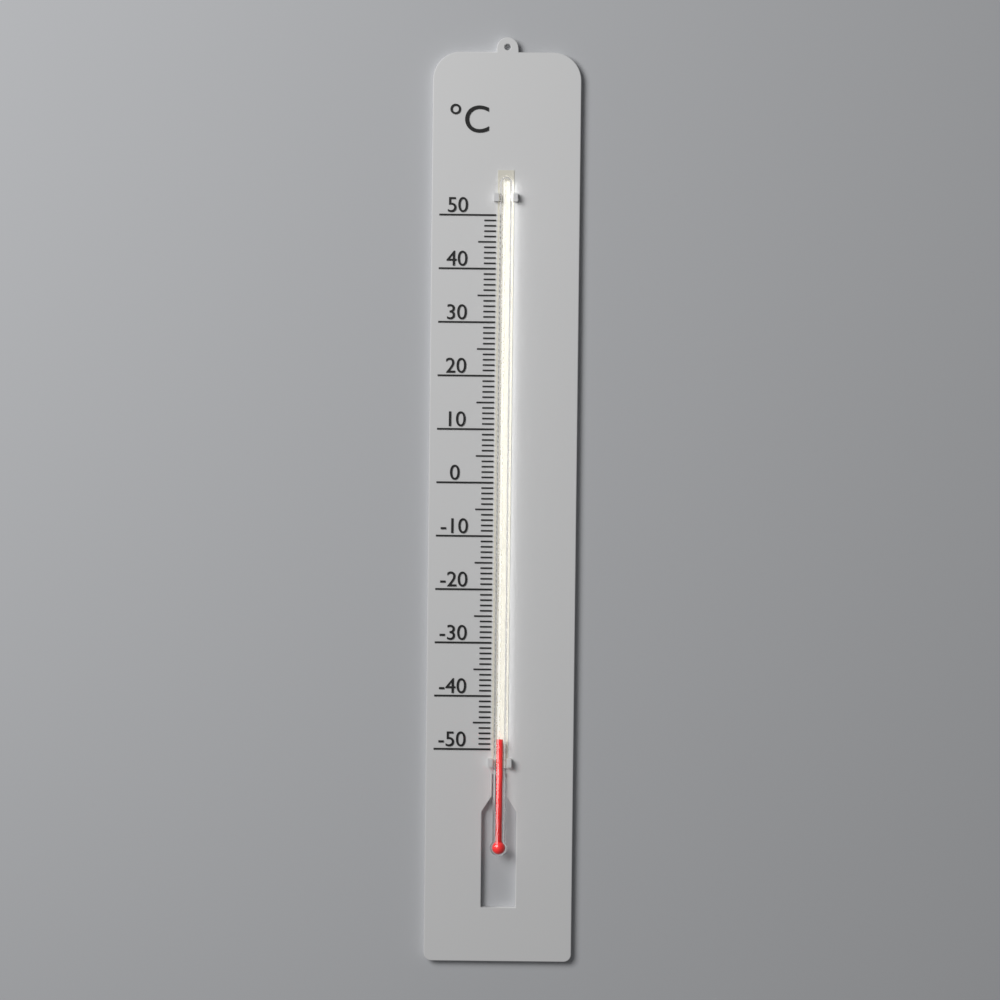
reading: -48 °C
